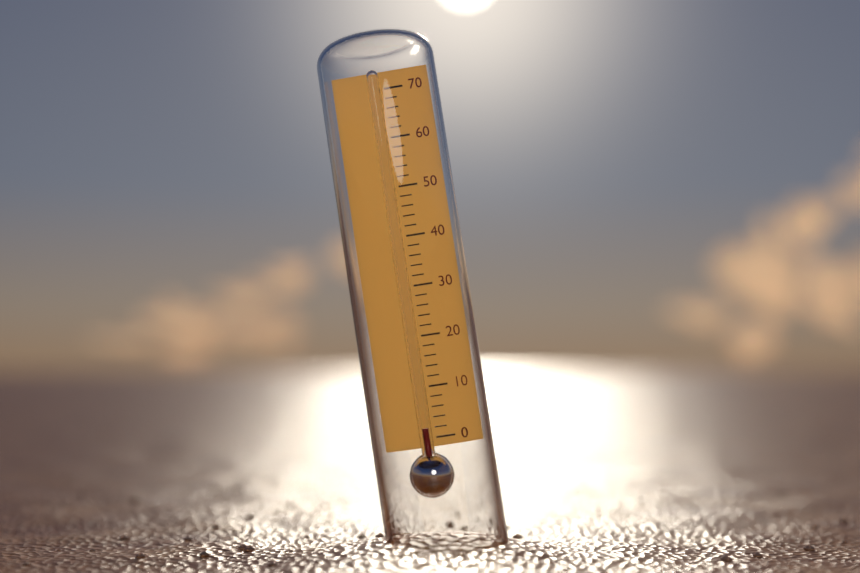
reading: 2 (no unit)
